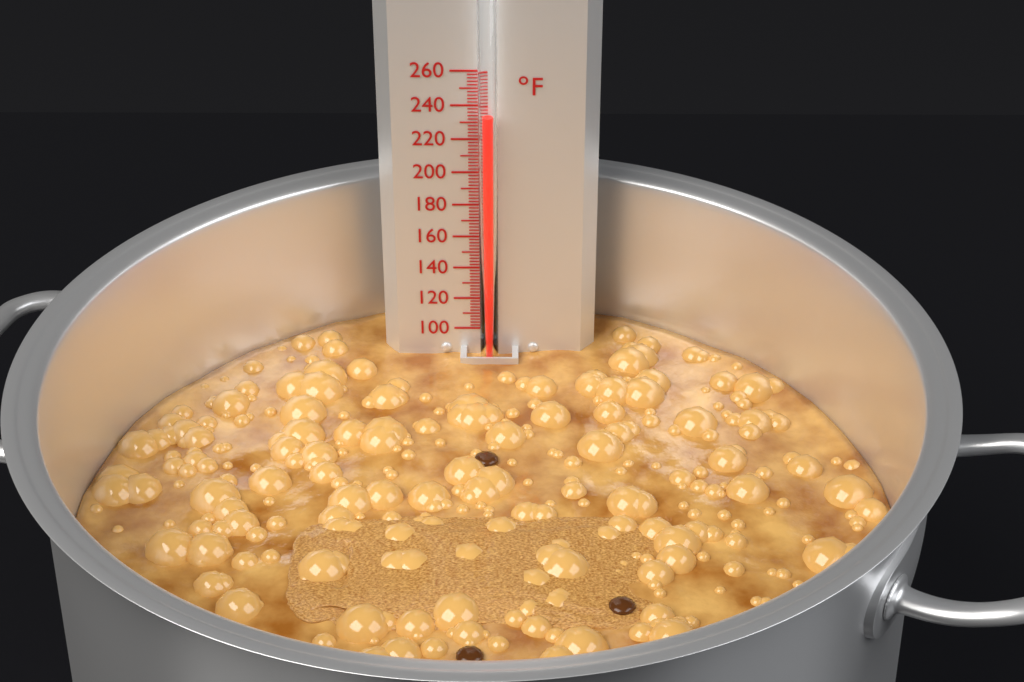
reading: 236 °F
